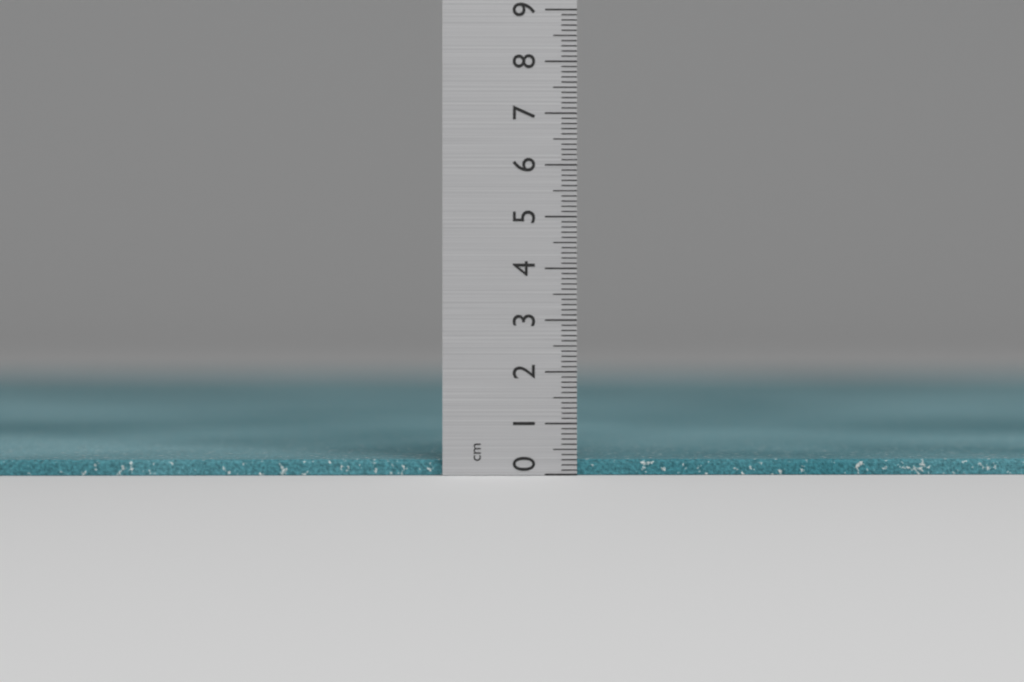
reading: 0.3 cm
